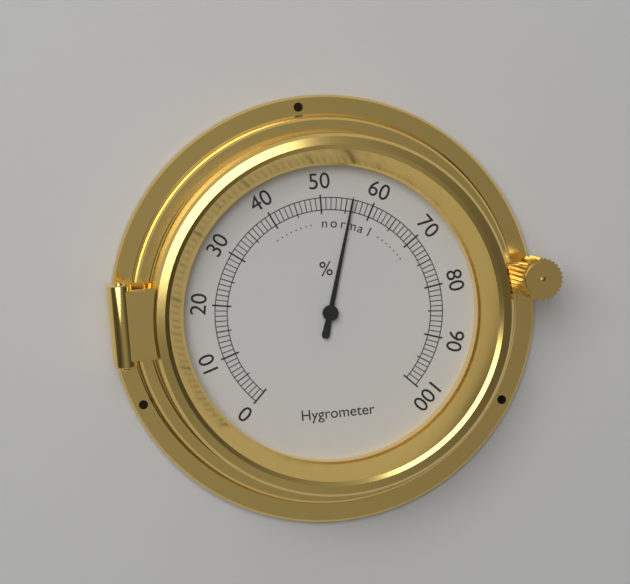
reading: 56 %
